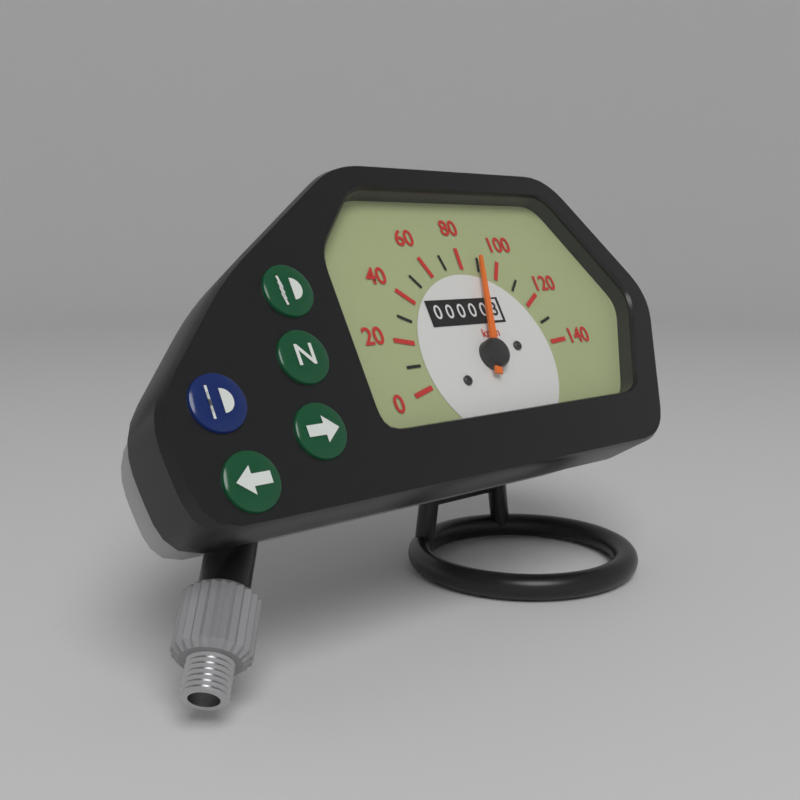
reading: 90 km/h
